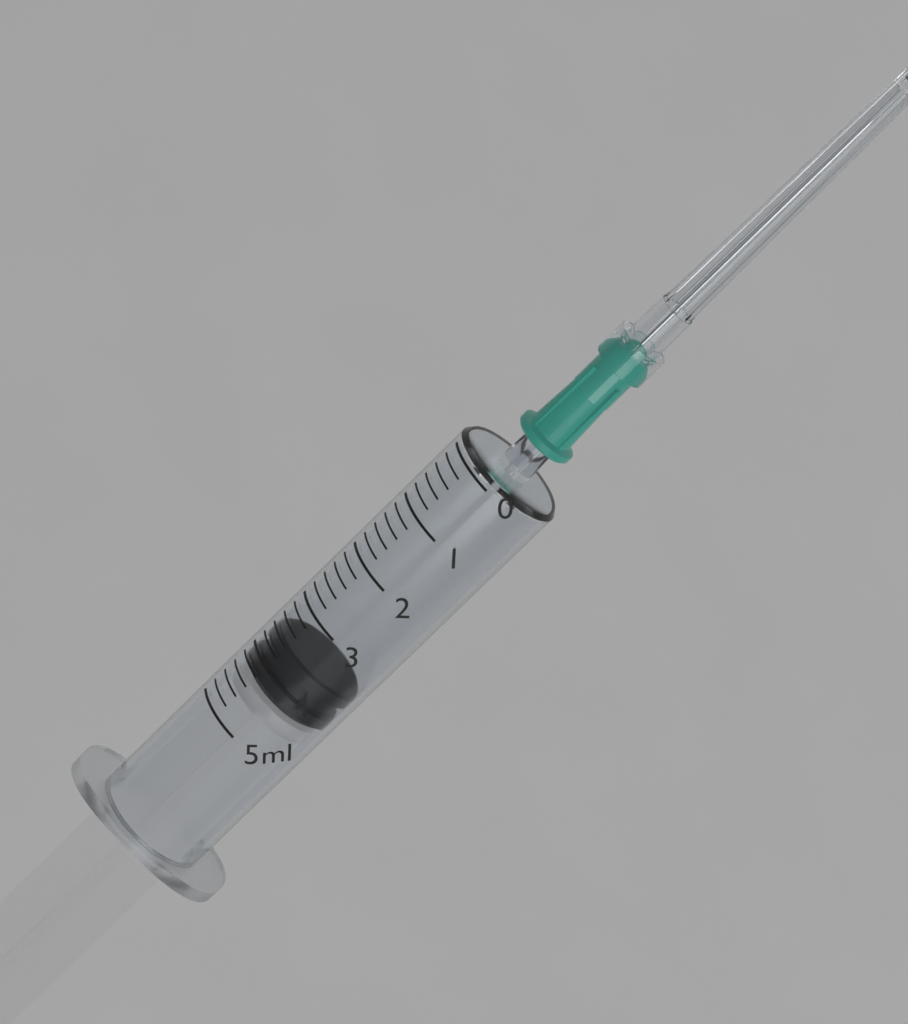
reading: 3.6 ml
